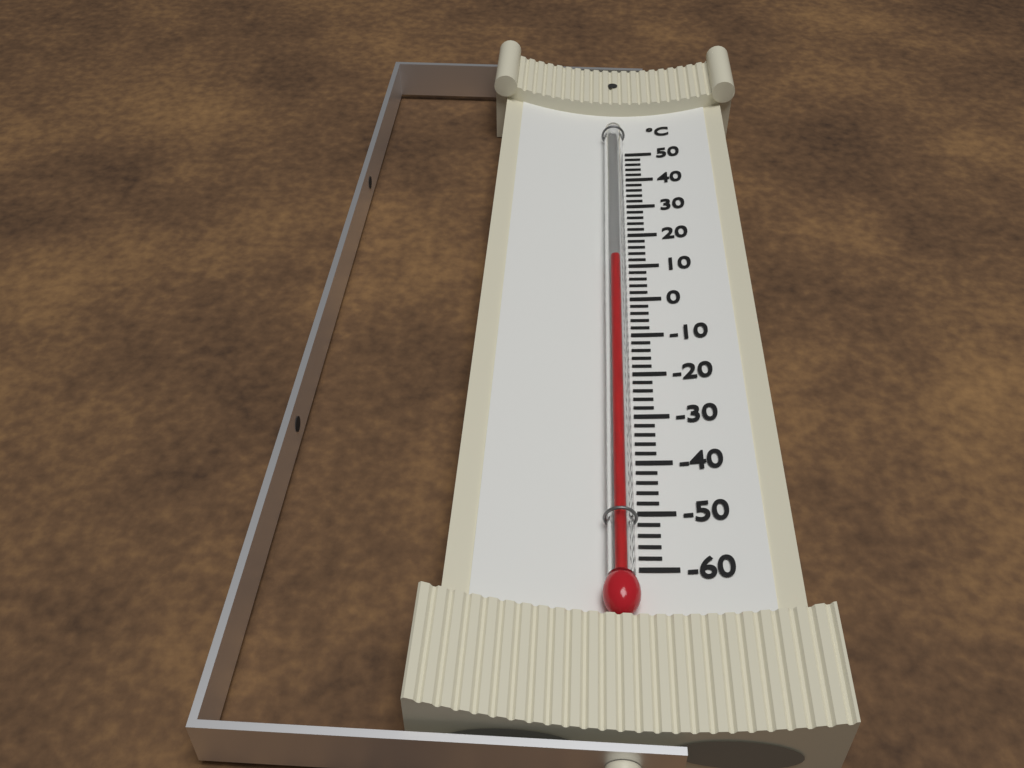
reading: 10 °C
